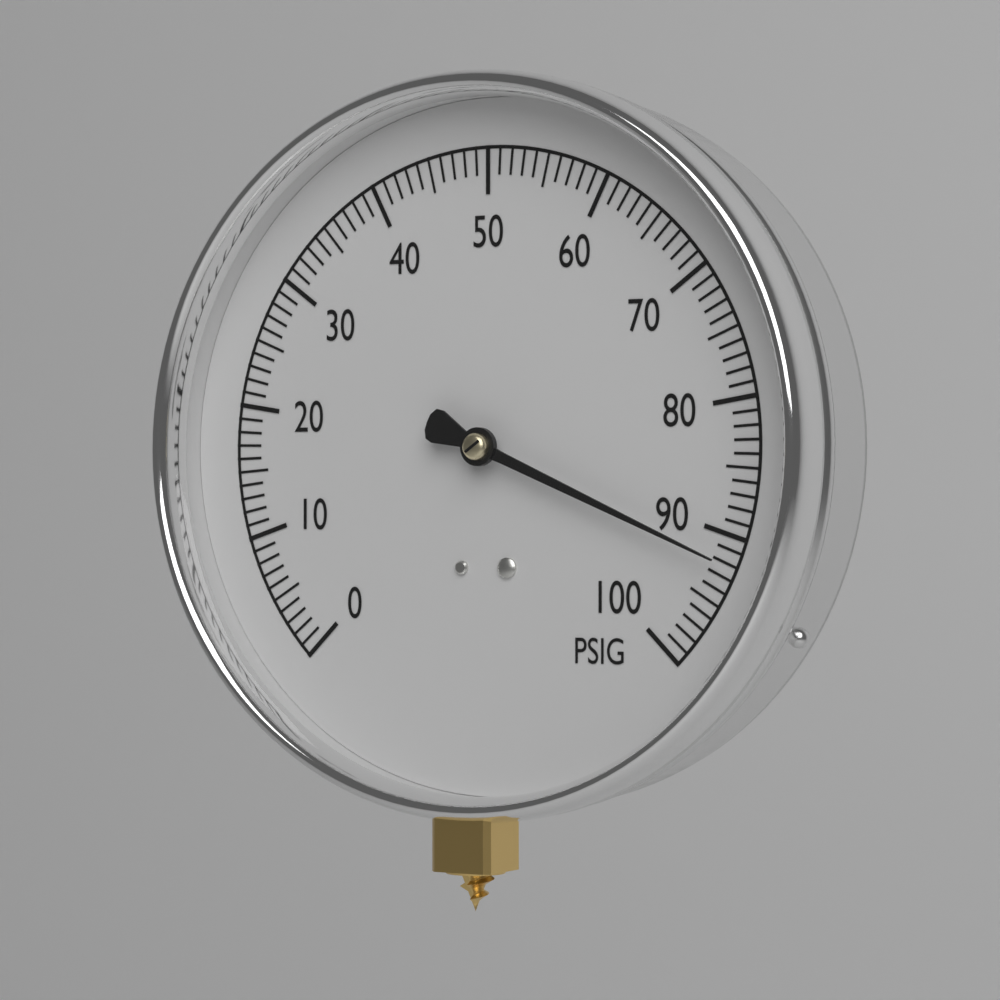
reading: 92 PSIG
